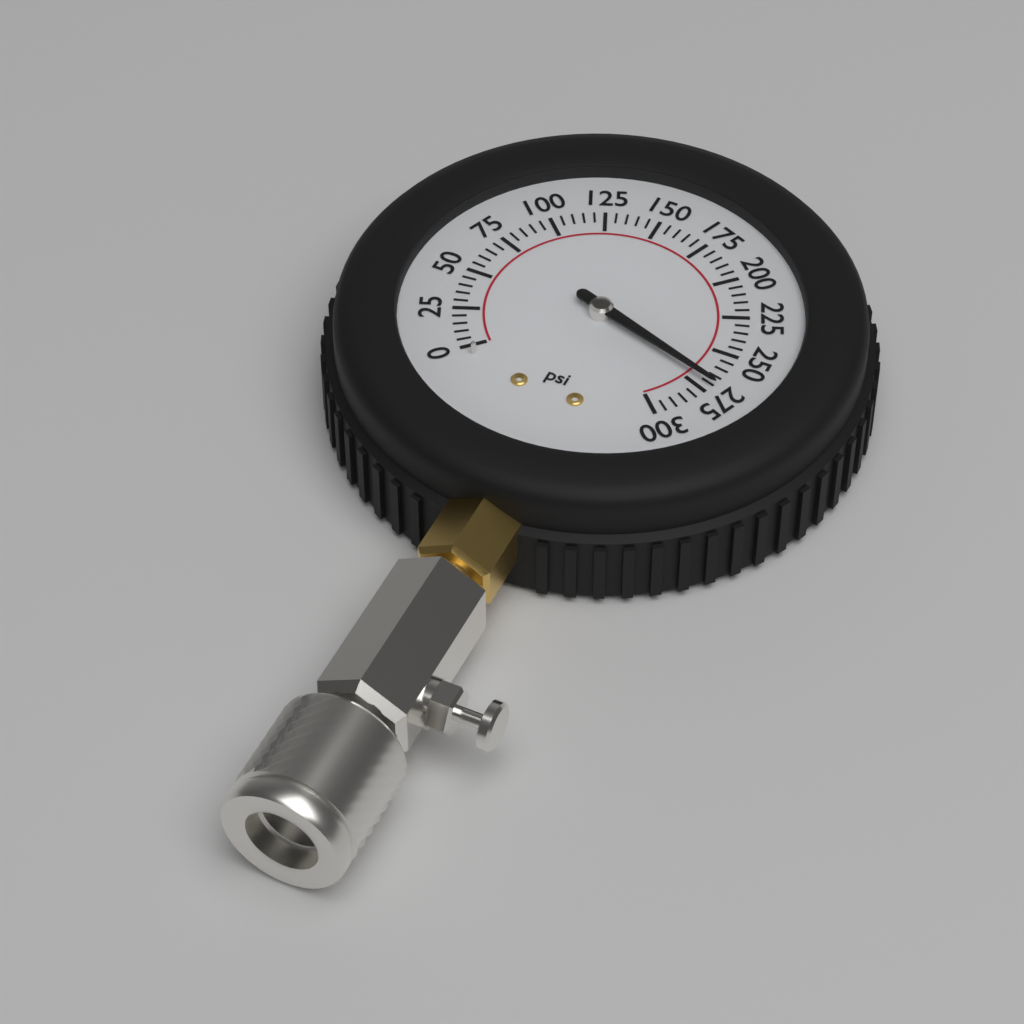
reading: 270 psi
